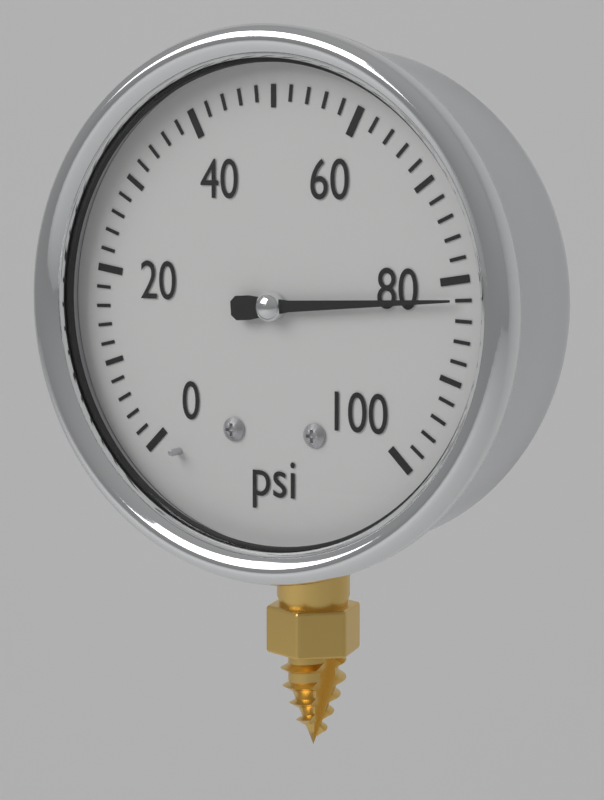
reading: 82 psi
